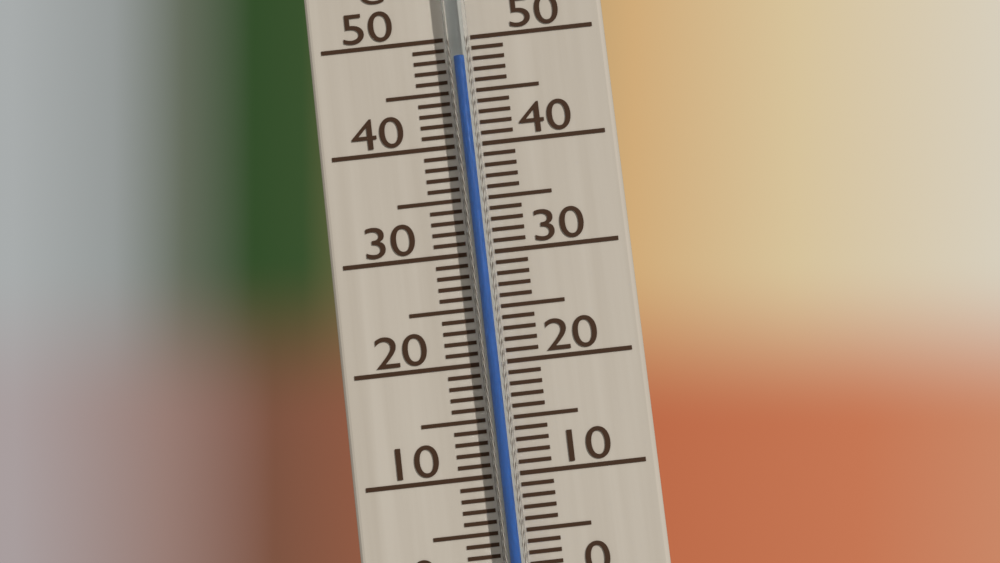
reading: 48 °C
